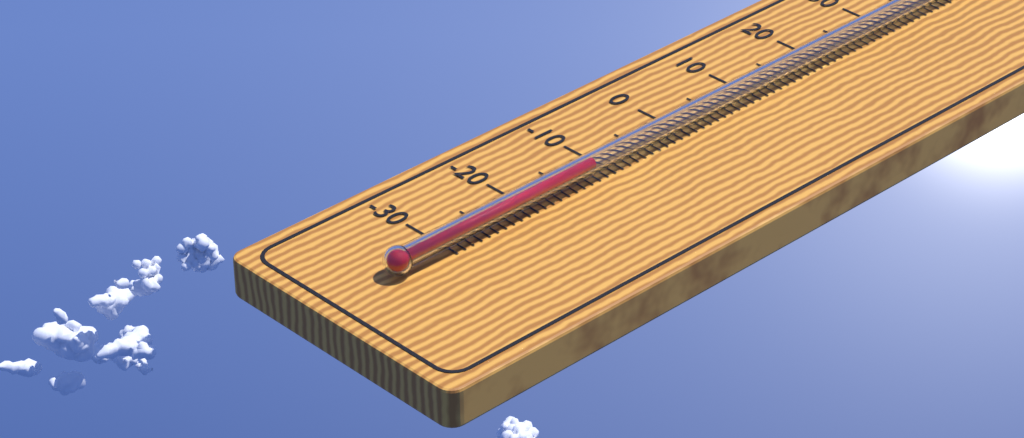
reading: -12 °C
